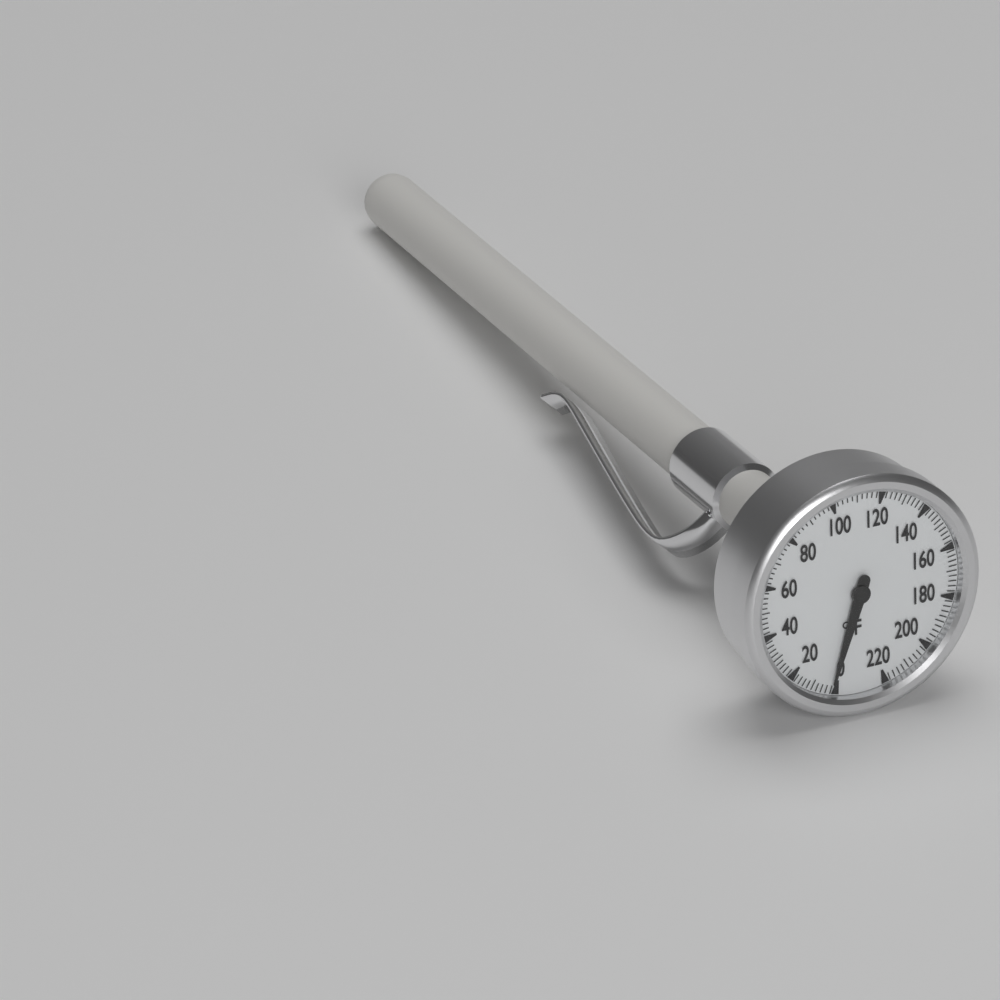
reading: 2 °F
